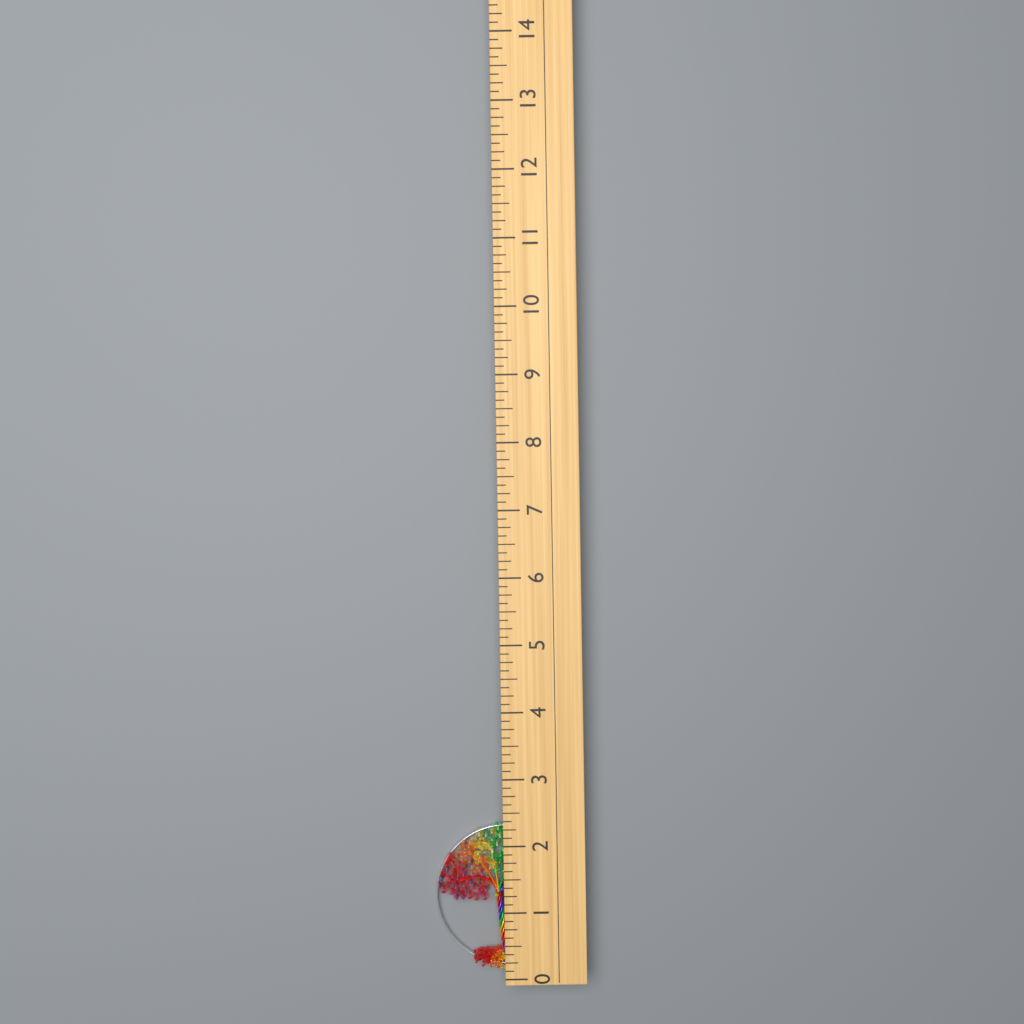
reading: 2.250 (no unit)
